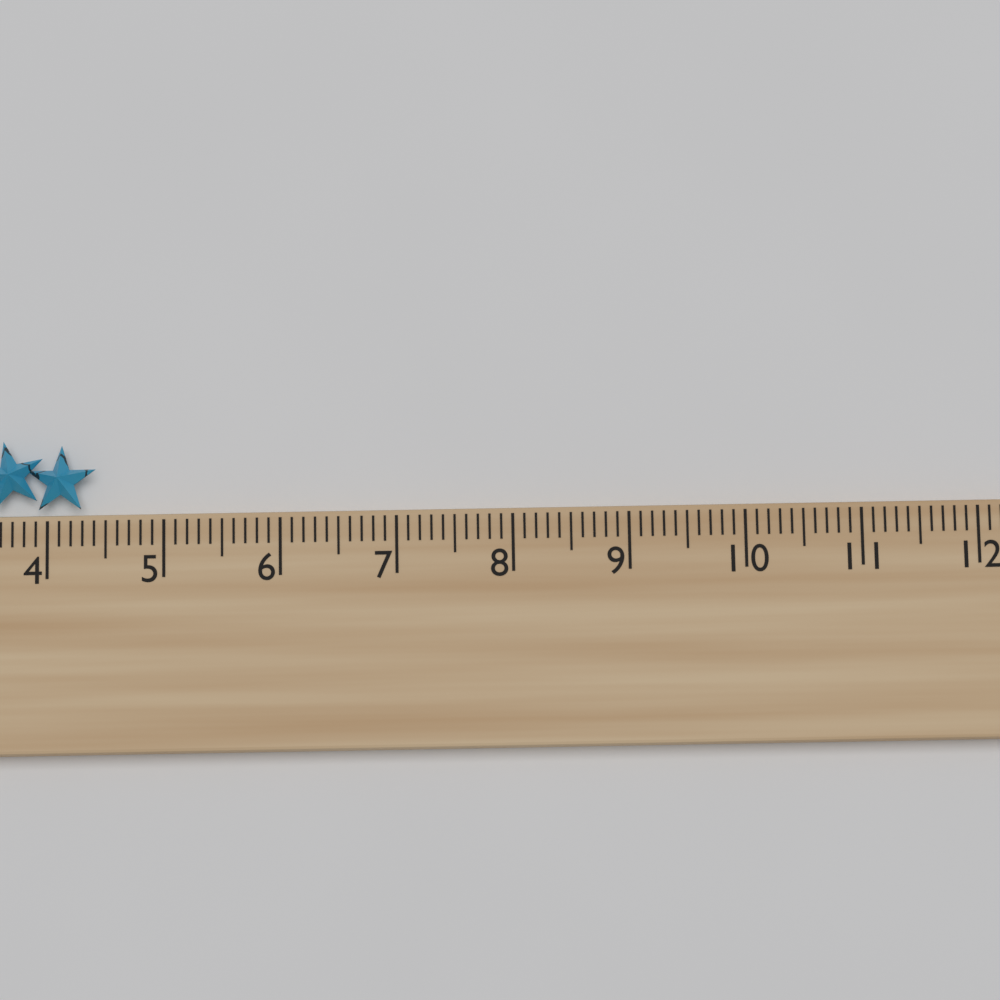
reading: 4.4 cm
